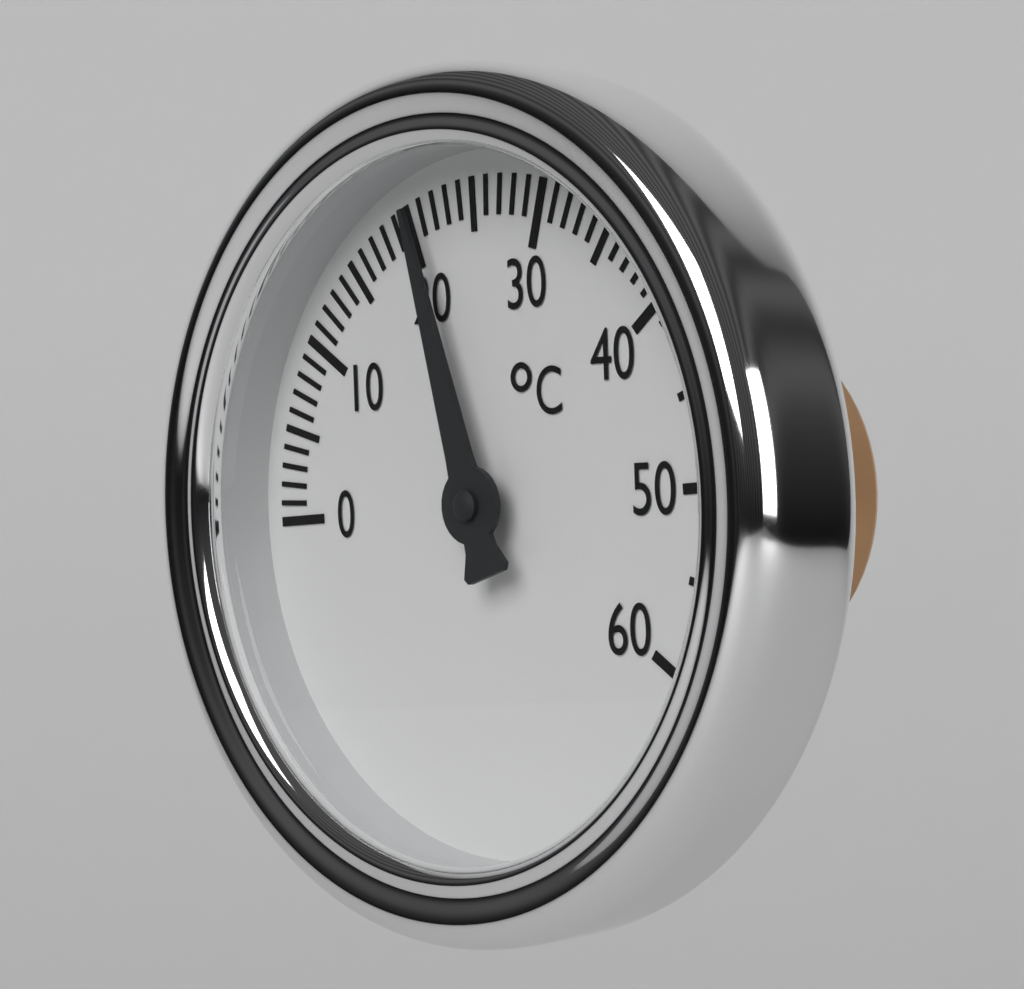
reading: 21 °C
